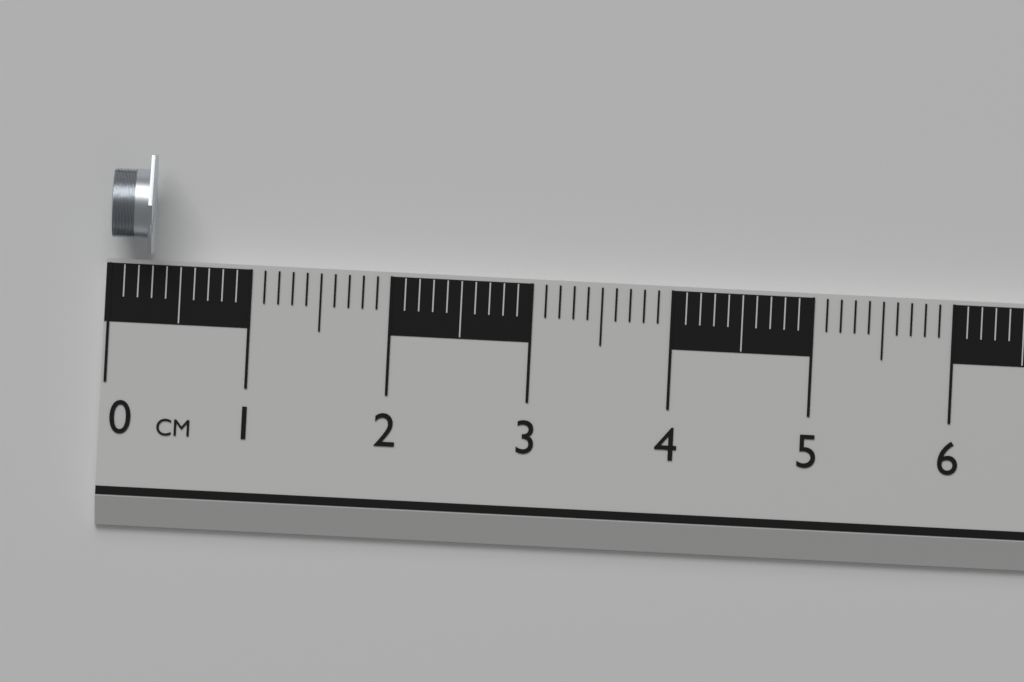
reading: 0.3 cm
